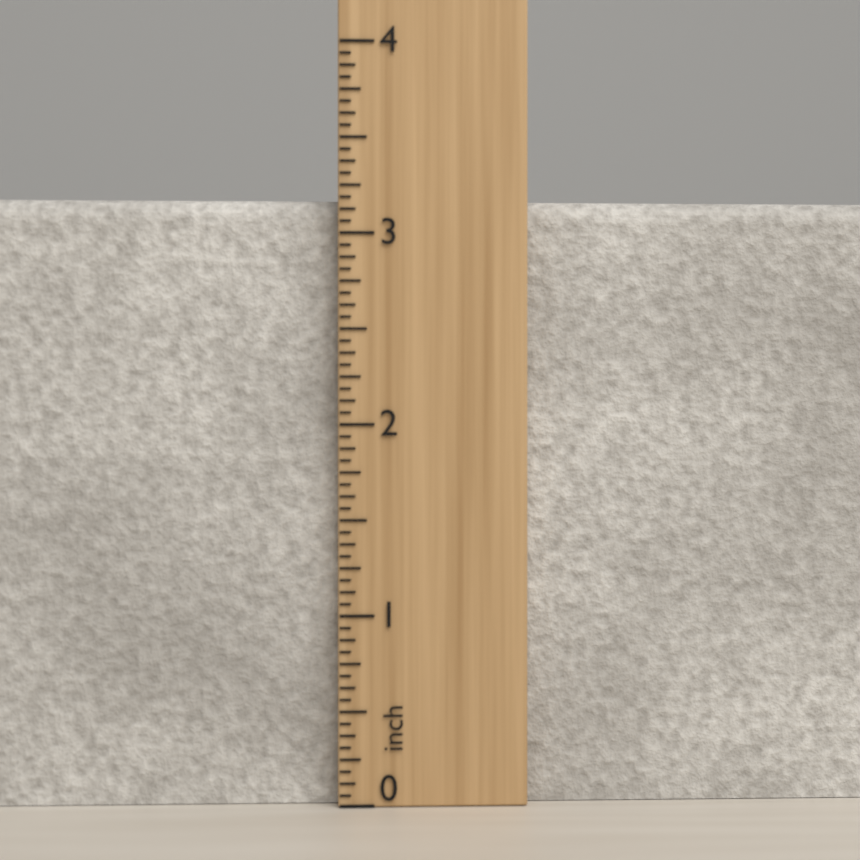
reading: 3.1875 inch
